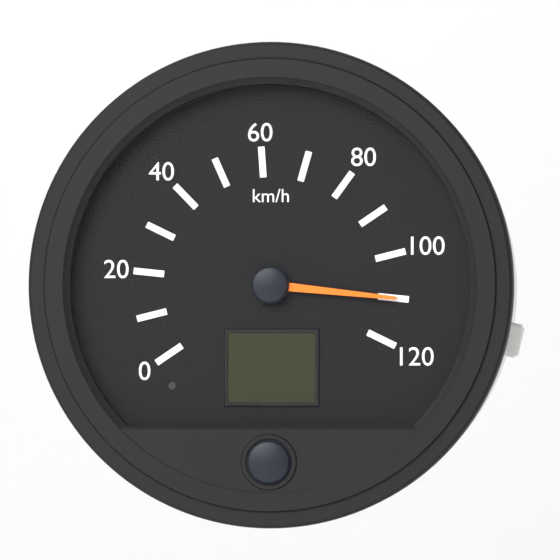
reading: 110 km/h
